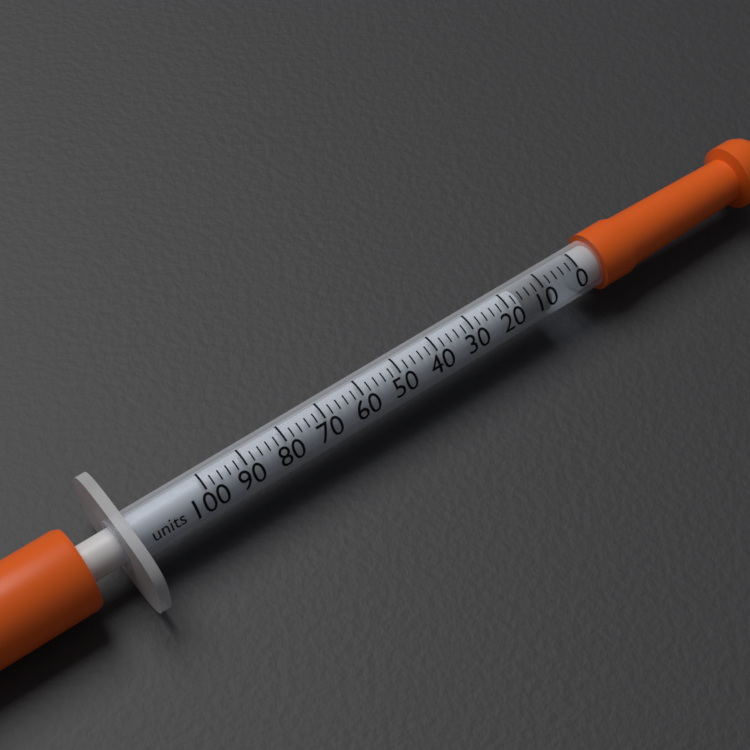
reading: 8 units
